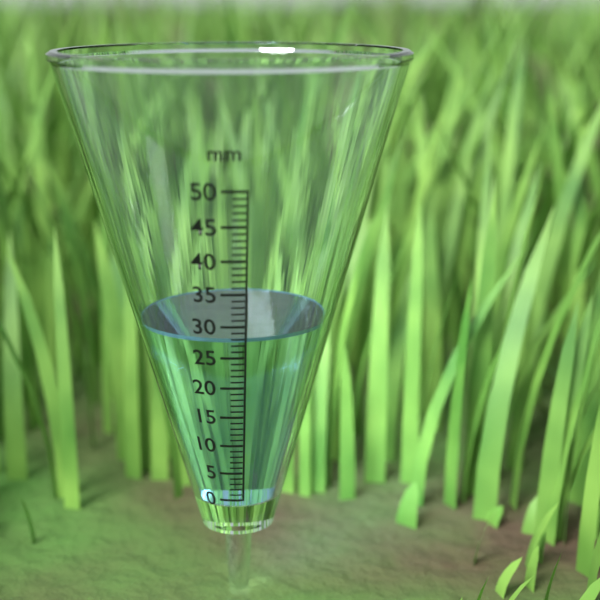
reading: 28 mm
